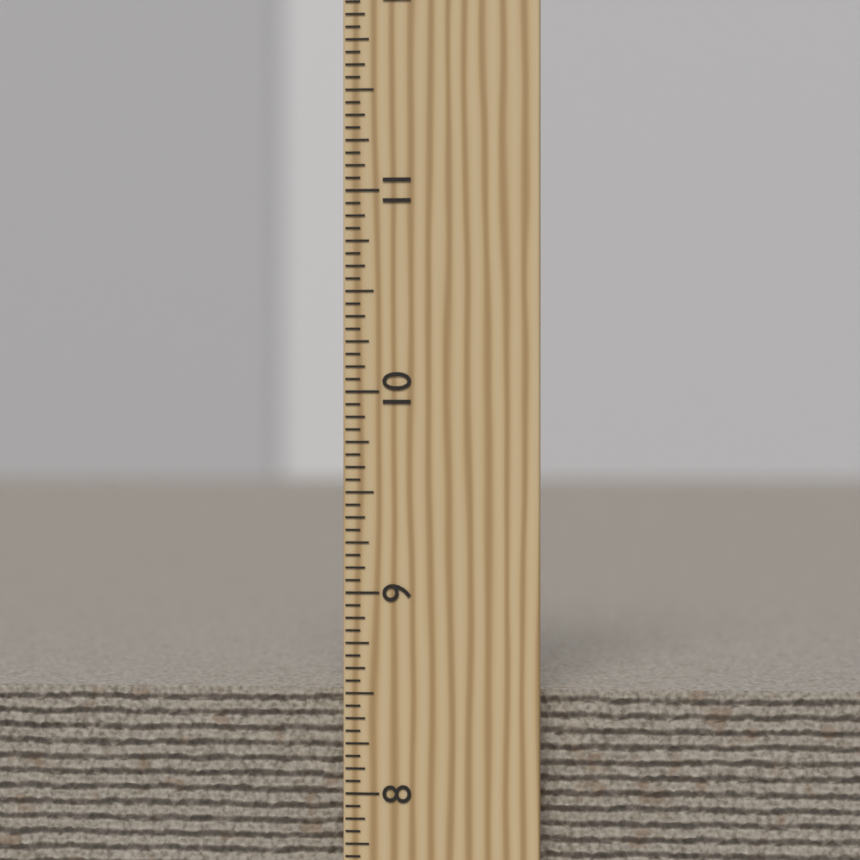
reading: 8.5000 inch
